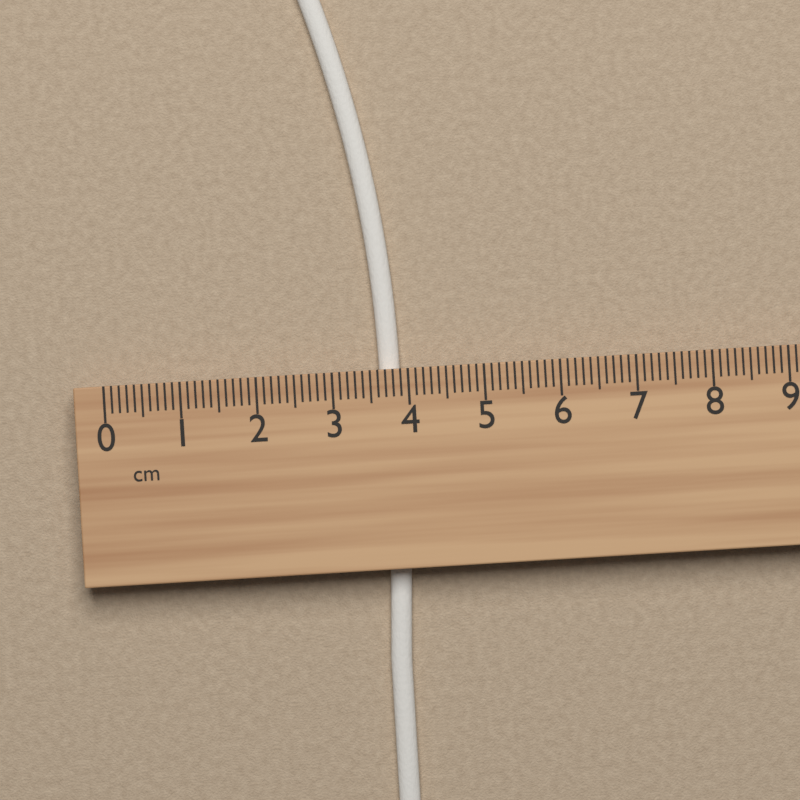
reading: 3.9 cm
